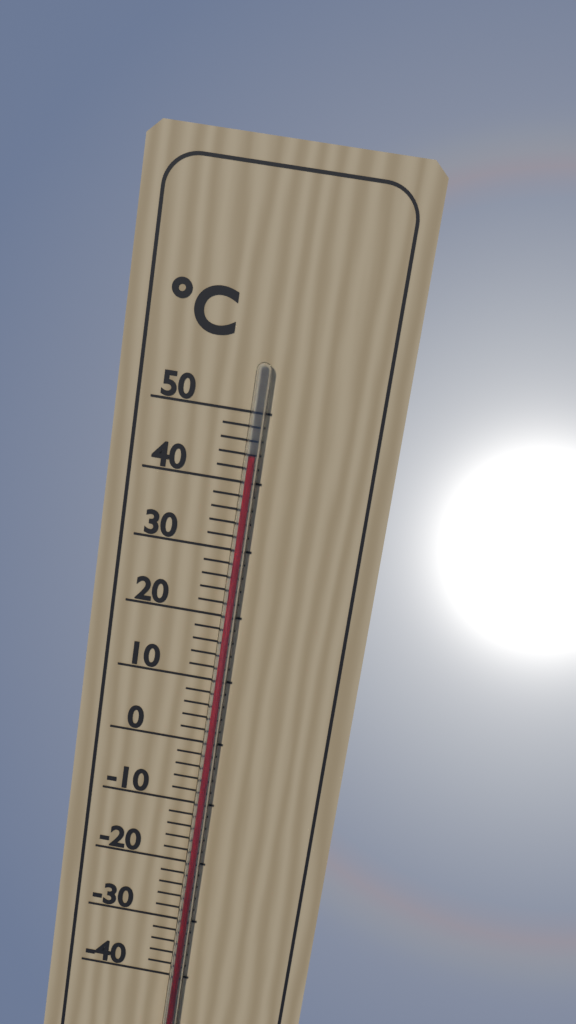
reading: 44 °C
